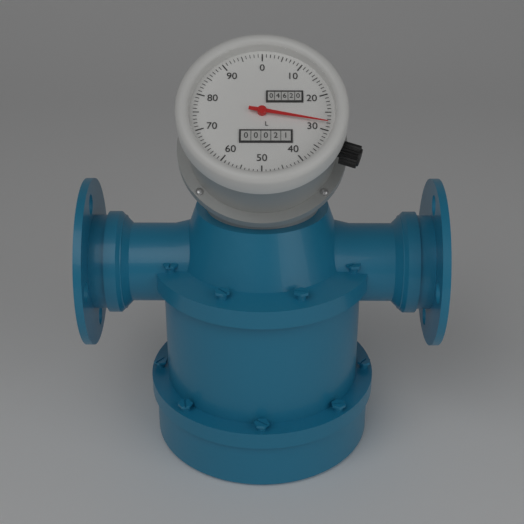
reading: 28 L
